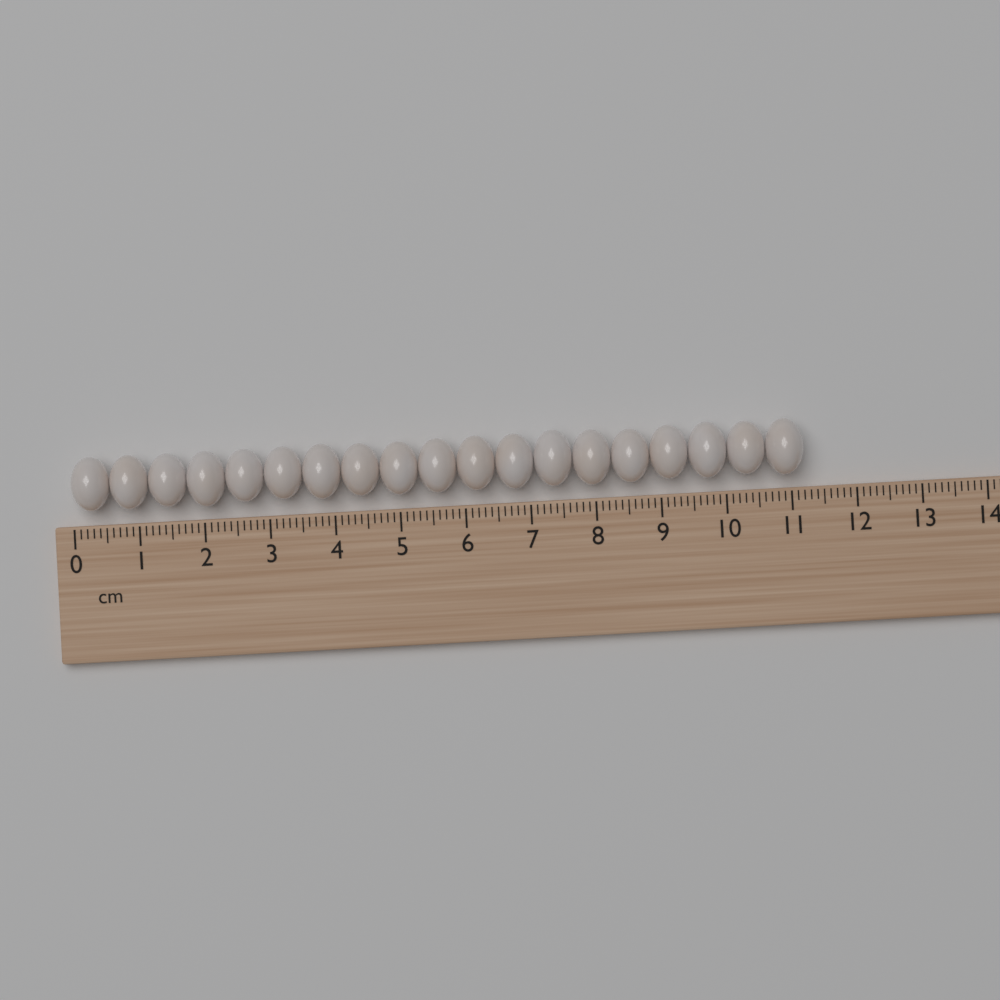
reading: 11.2 cm
